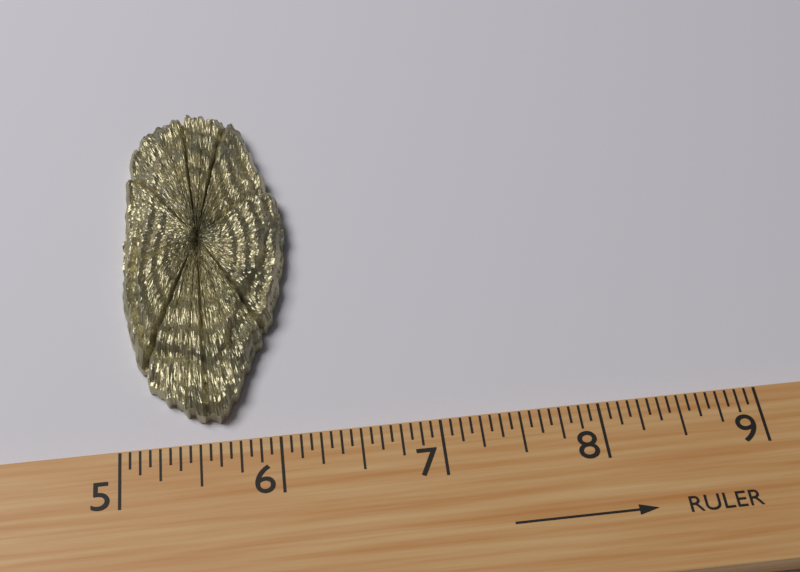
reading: 6.1250 (no unit)
